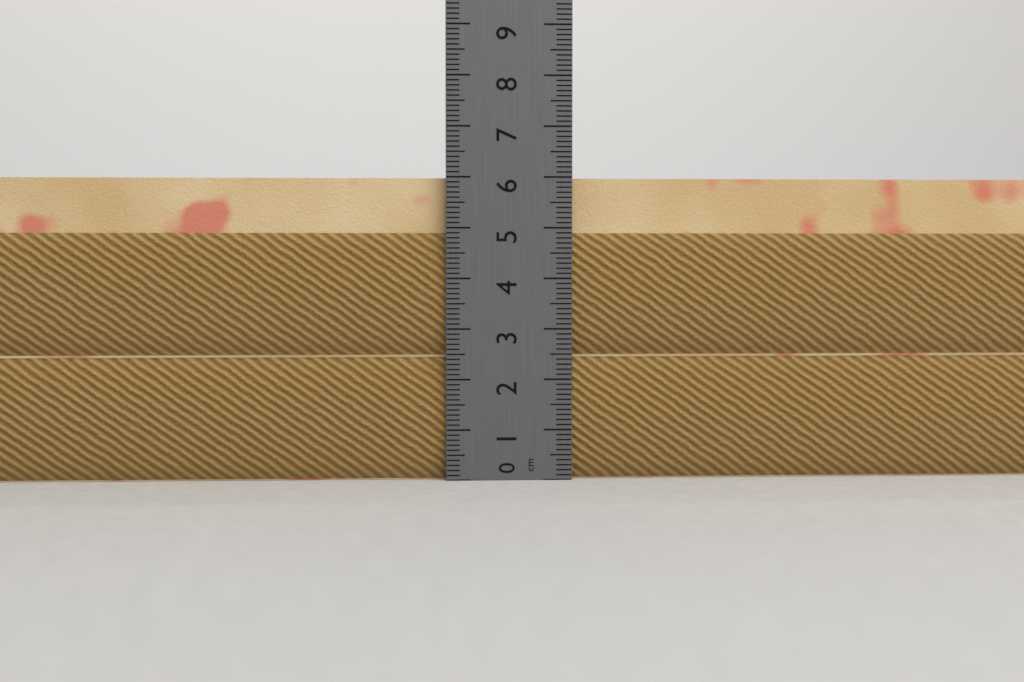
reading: 6.0 cm
